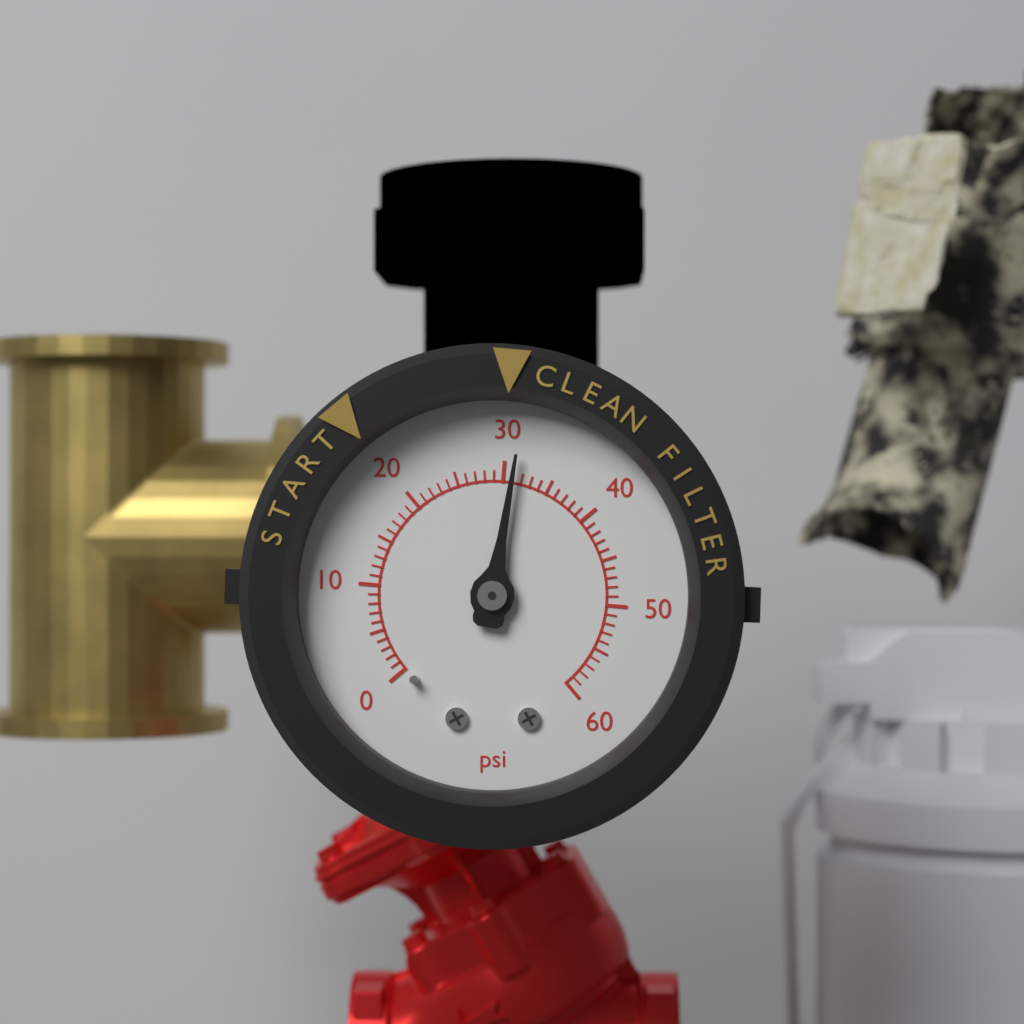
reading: 31 psi
